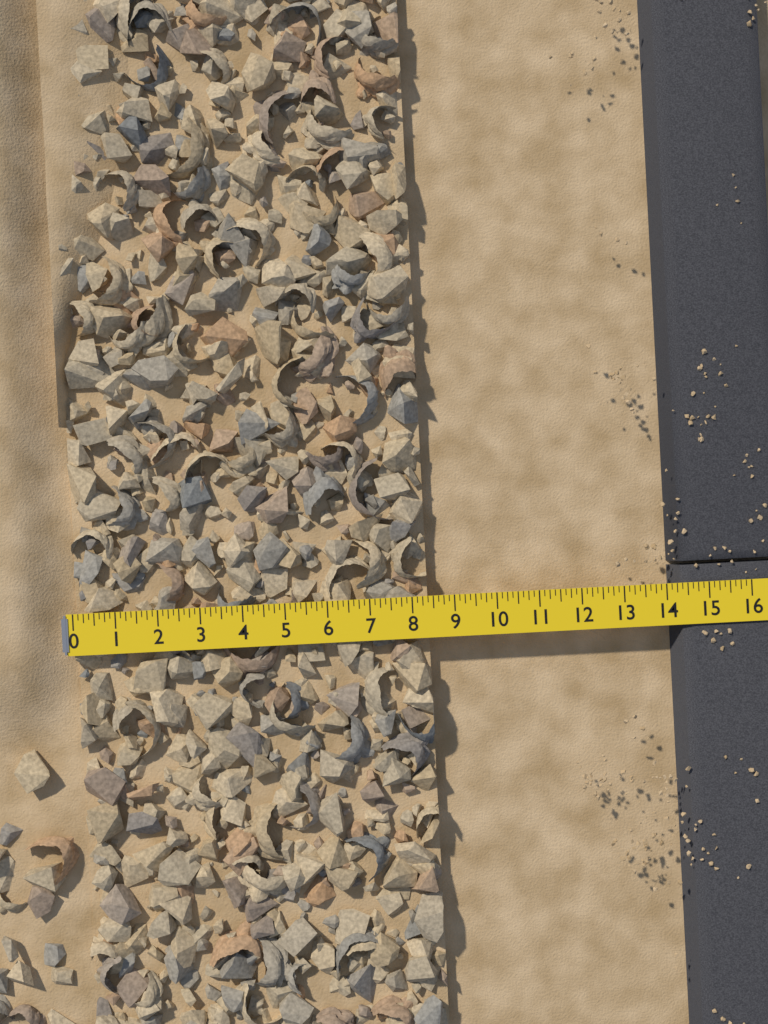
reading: 8.375 (no unit)
